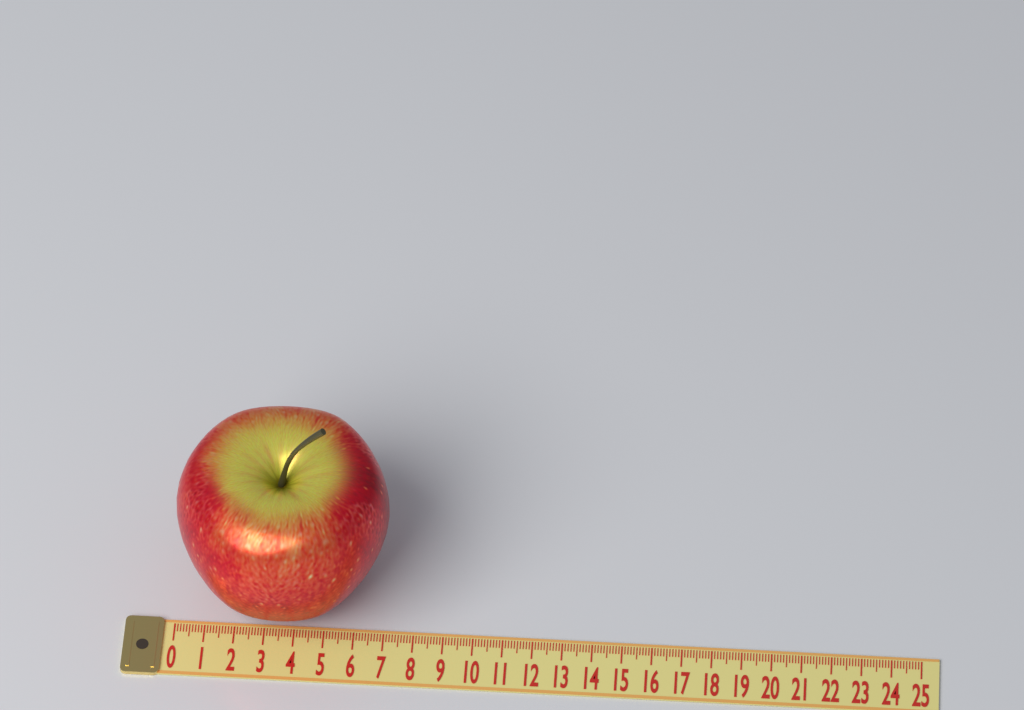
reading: 7.1 (no unit)
